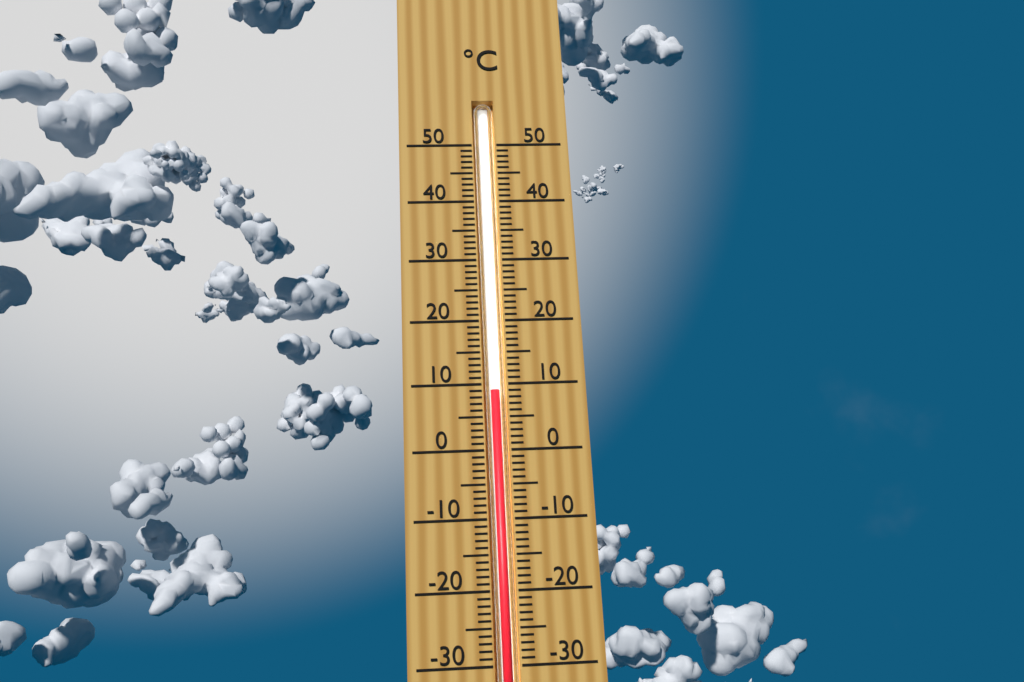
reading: 9 °C
